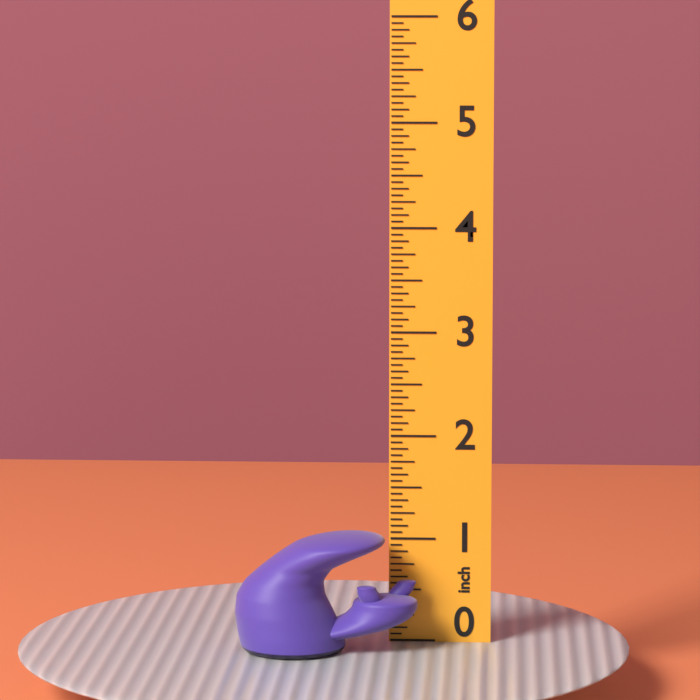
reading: 1.1250 inch
